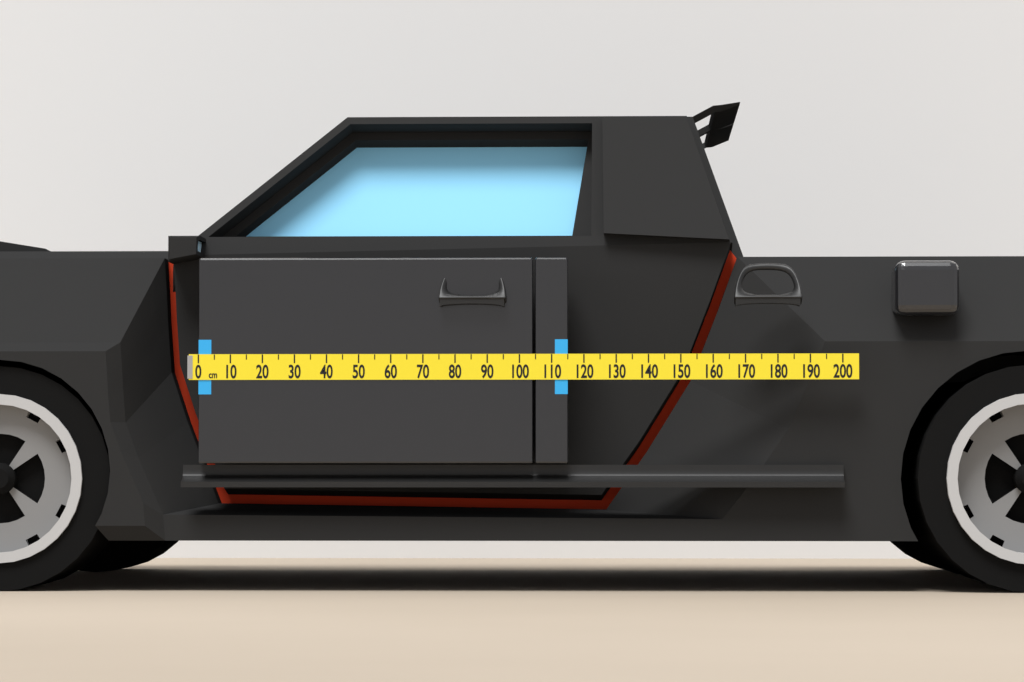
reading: 115 cm
